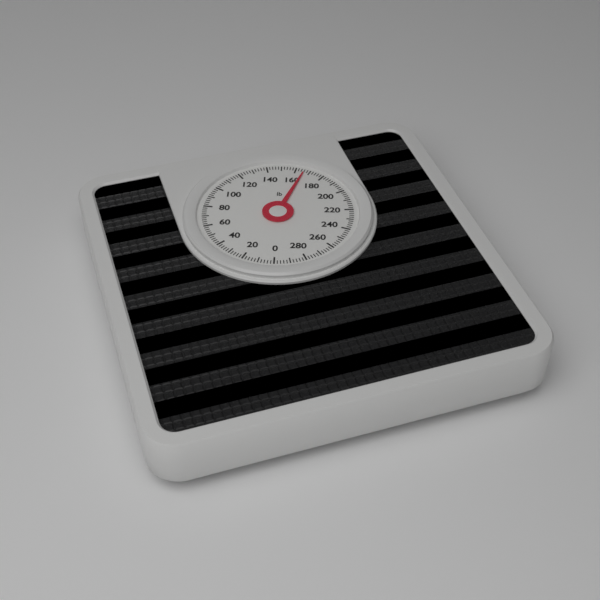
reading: 166 lb
